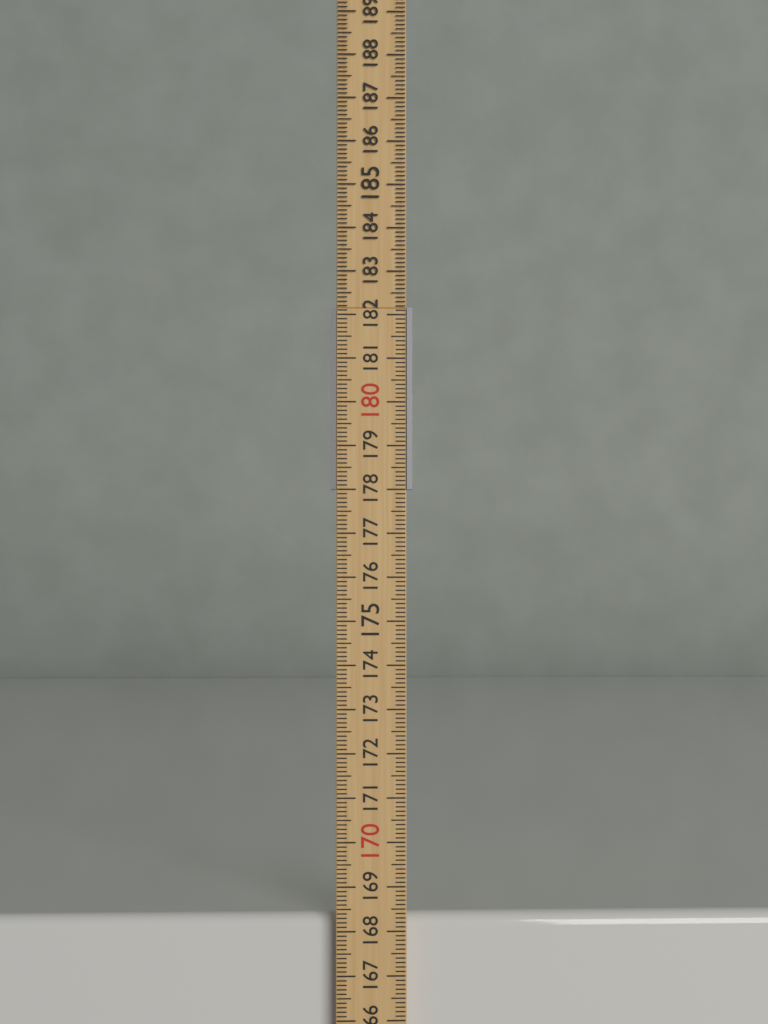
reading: 168.3 cm
